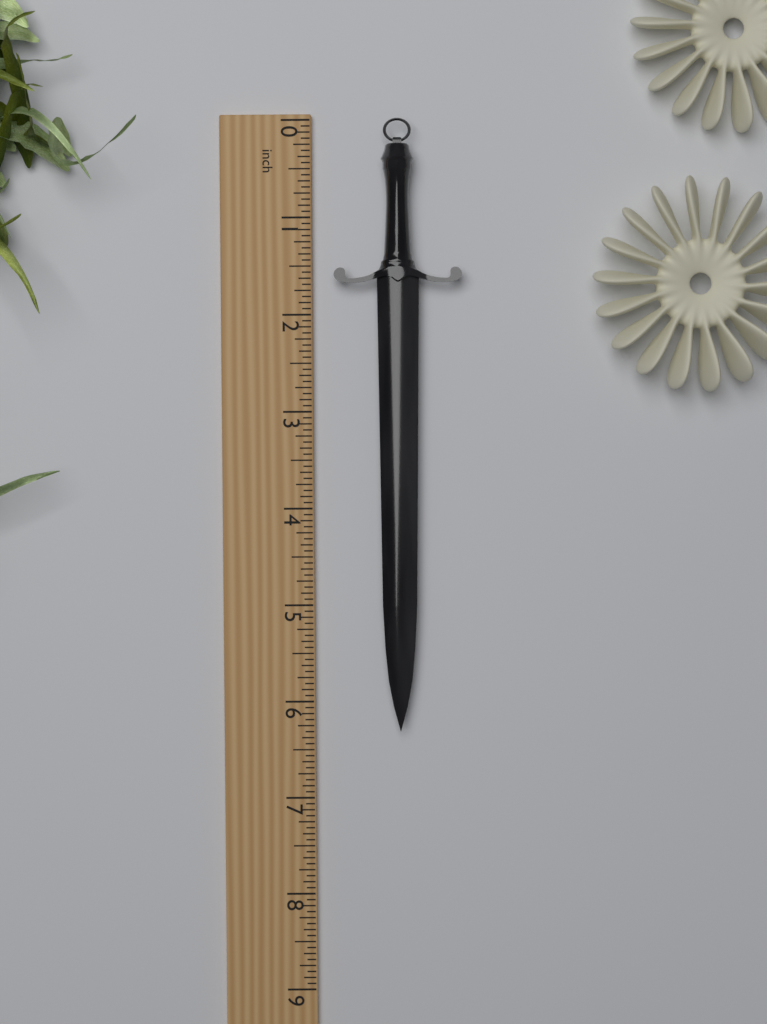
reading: 6.3125 inch
